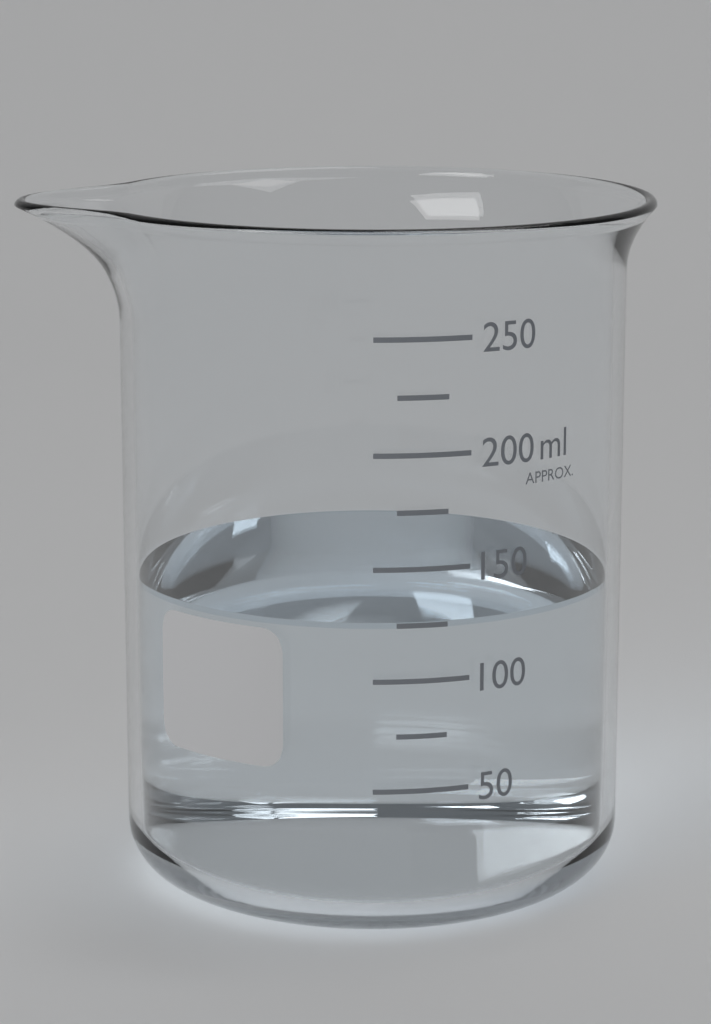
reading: 125 ml
